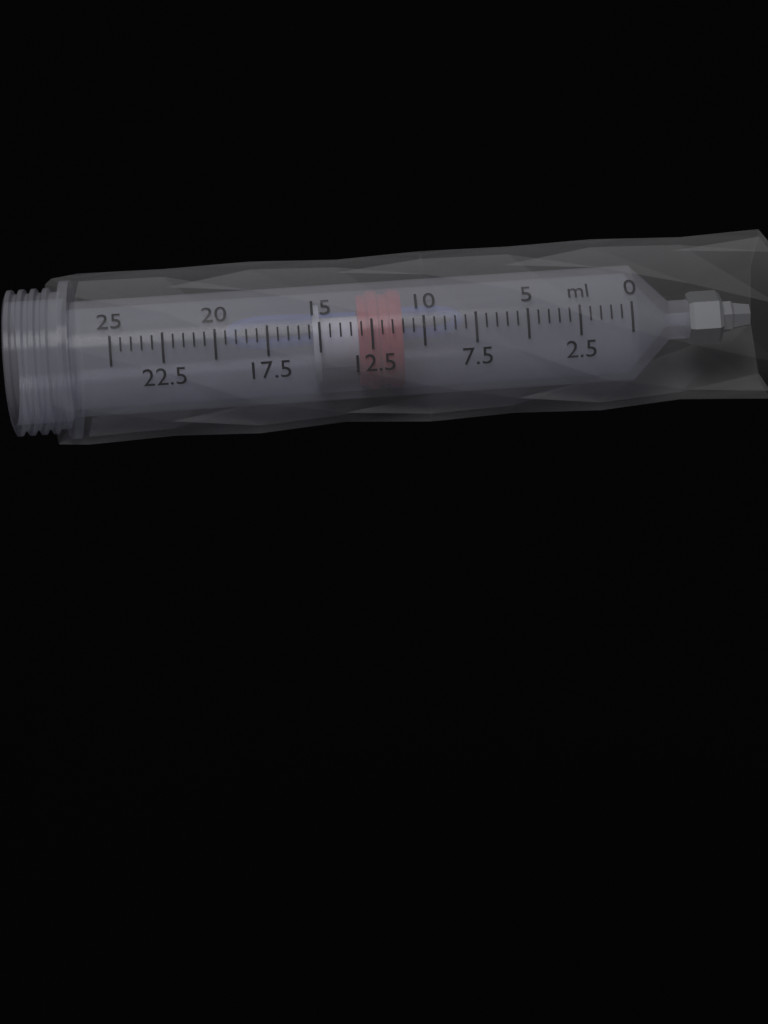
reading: 11.0 ml
